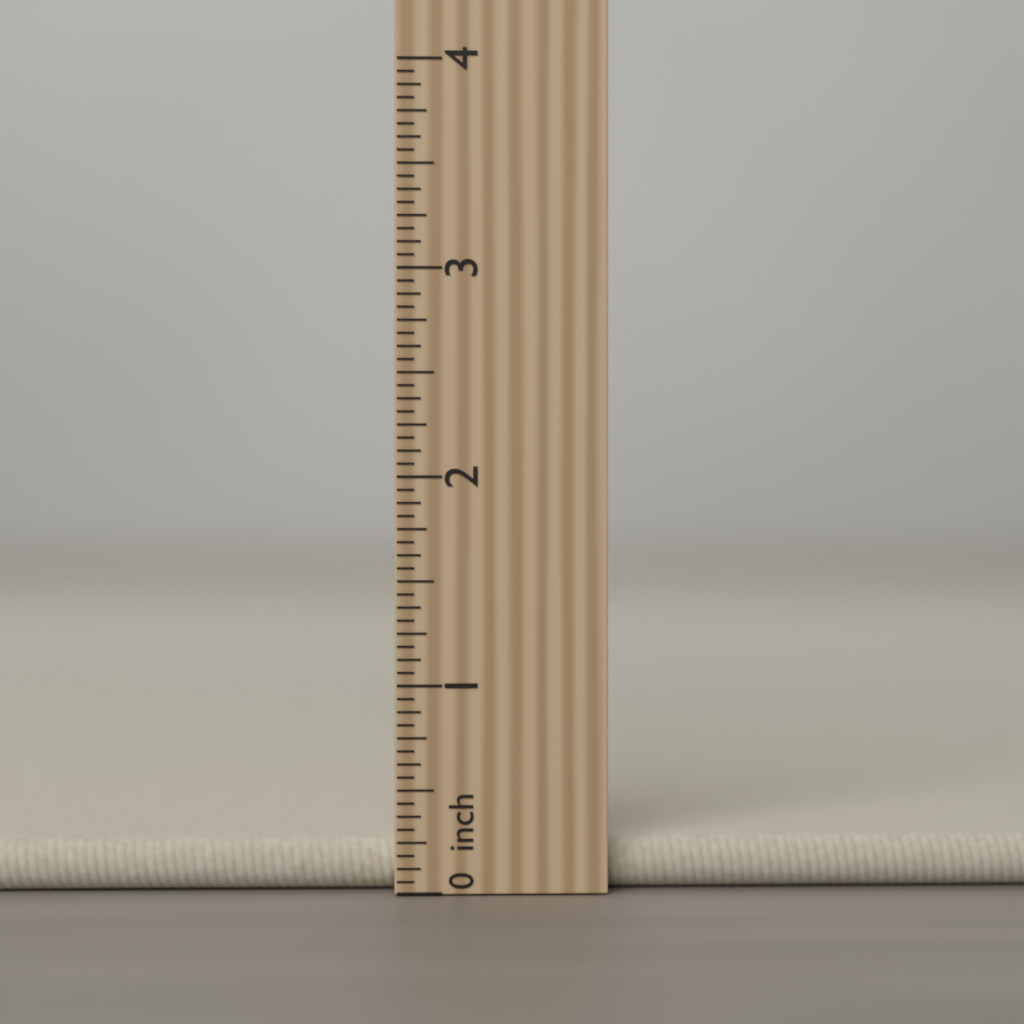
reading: 0.2500 inch
